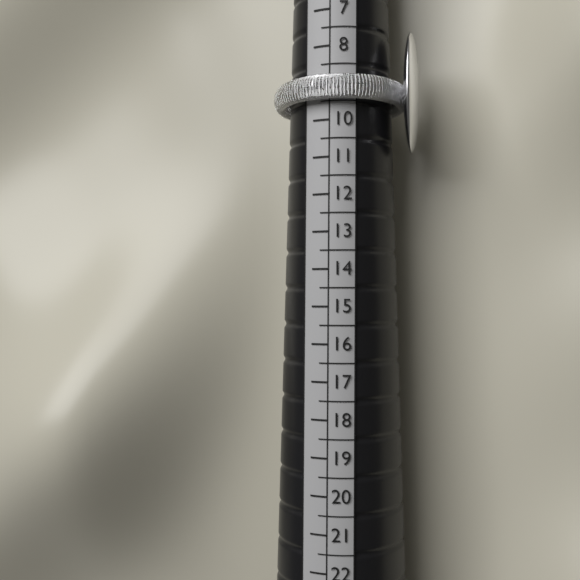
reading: 9.5 (no unit)
